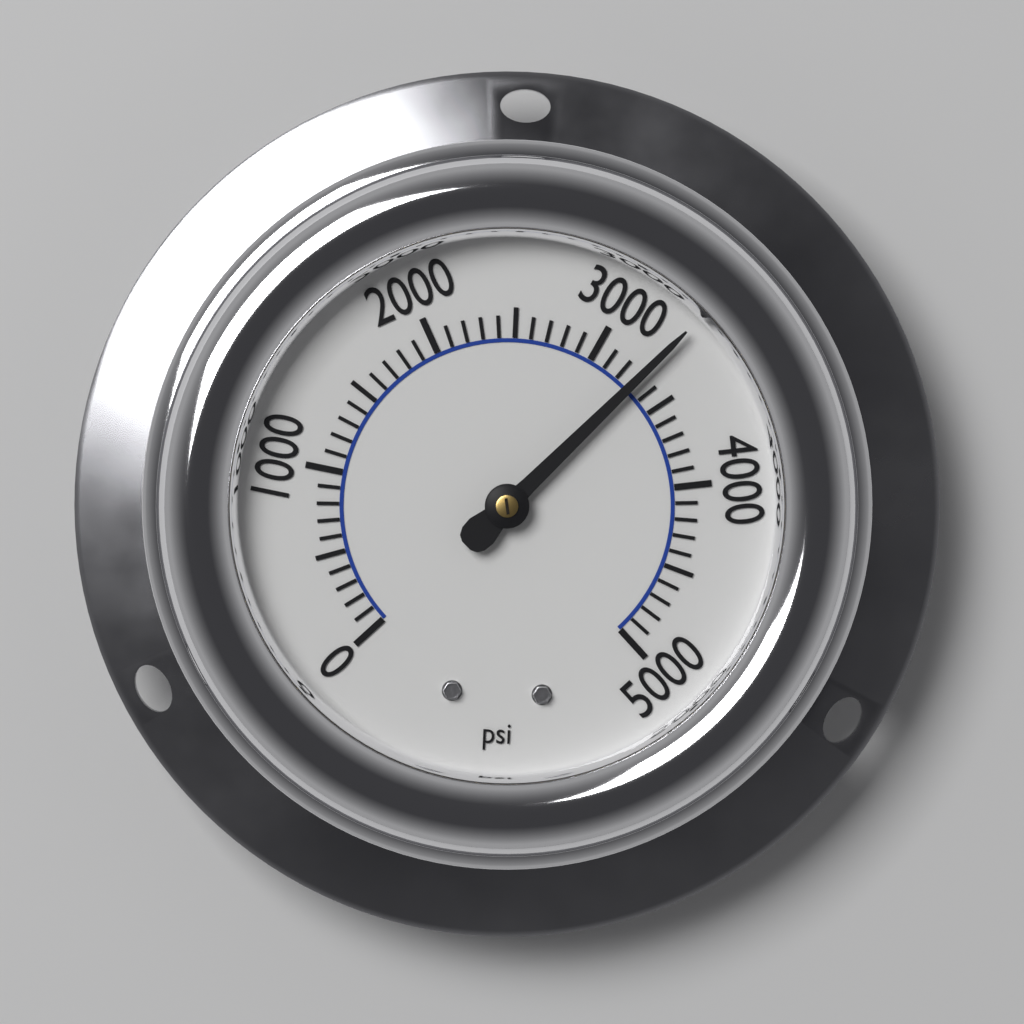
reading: 3300 psi
